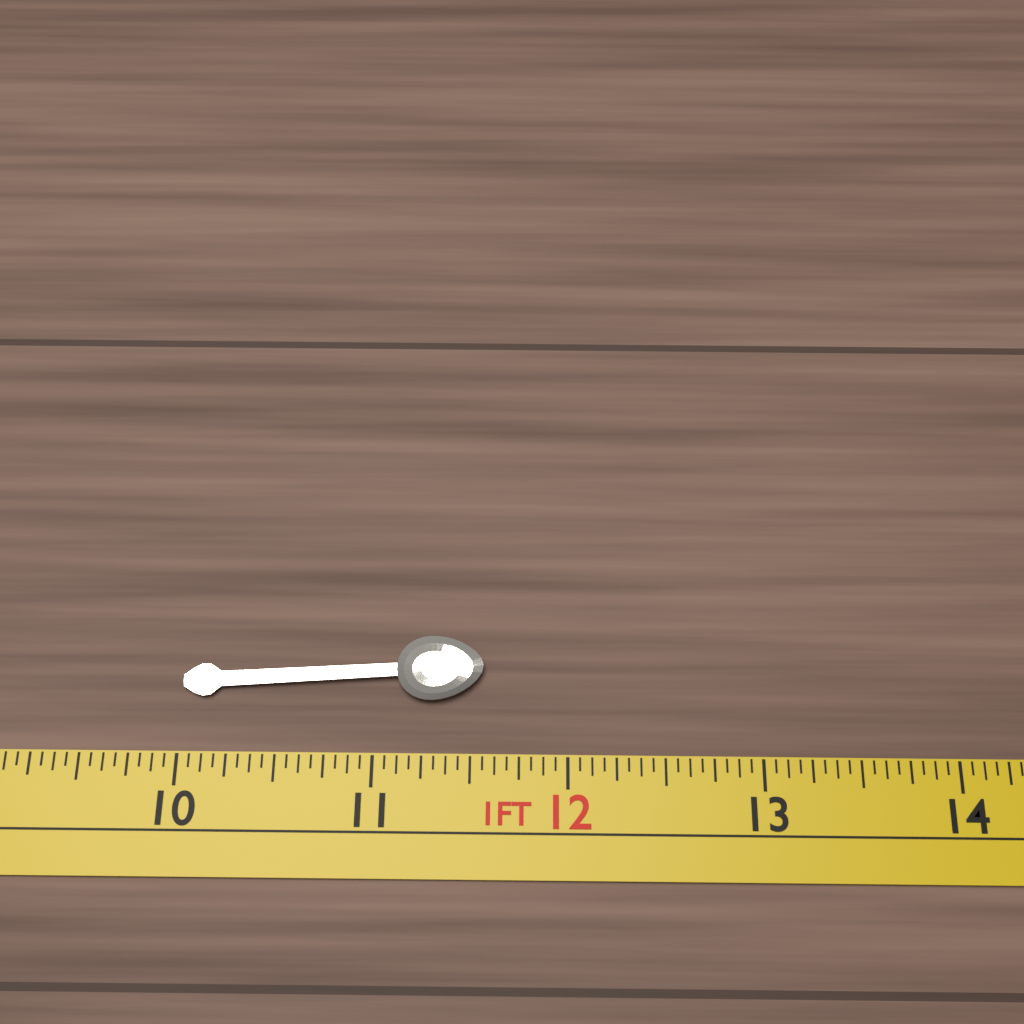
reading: 11.5625 in
